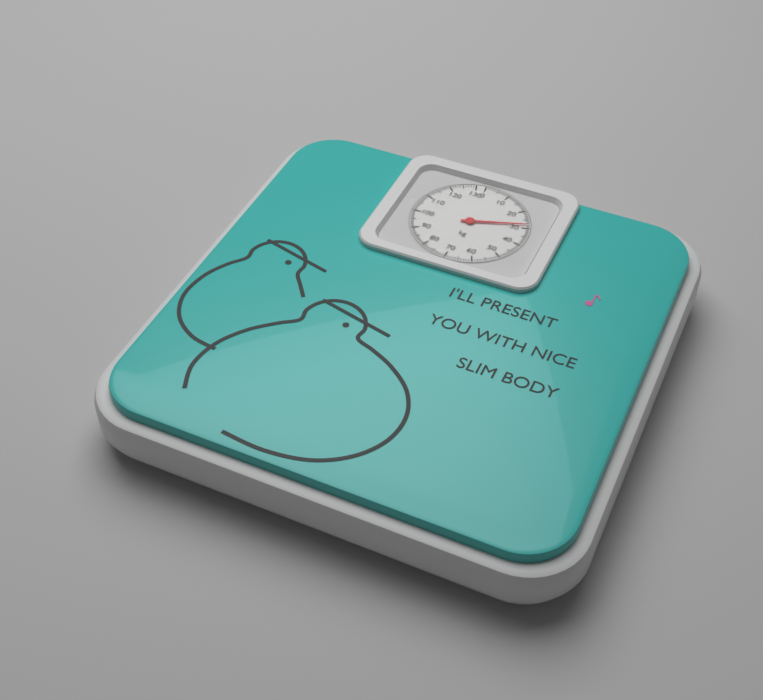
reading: 28 kg
